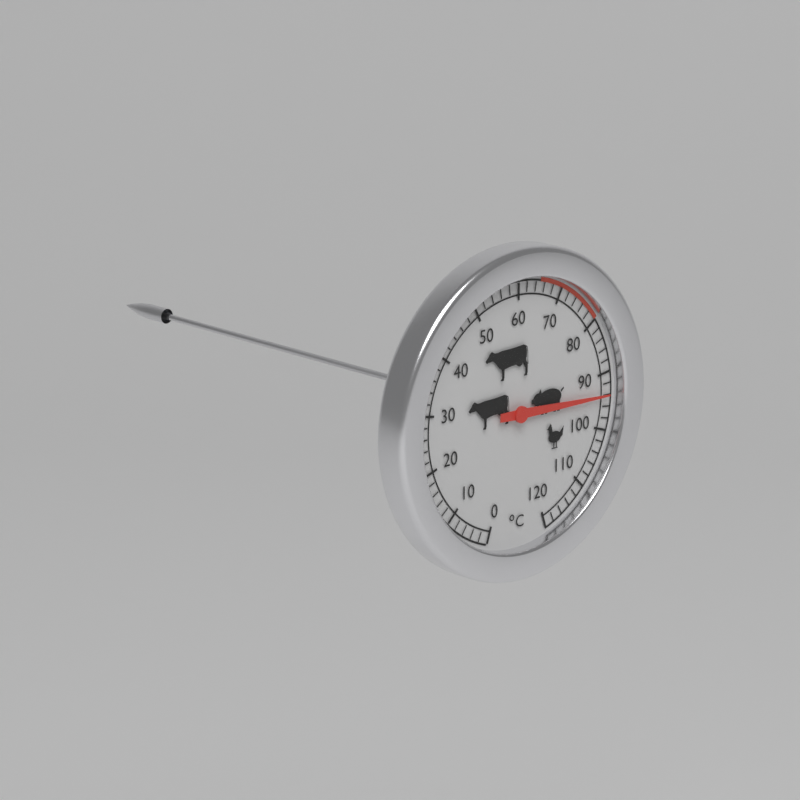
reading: 94 °C
